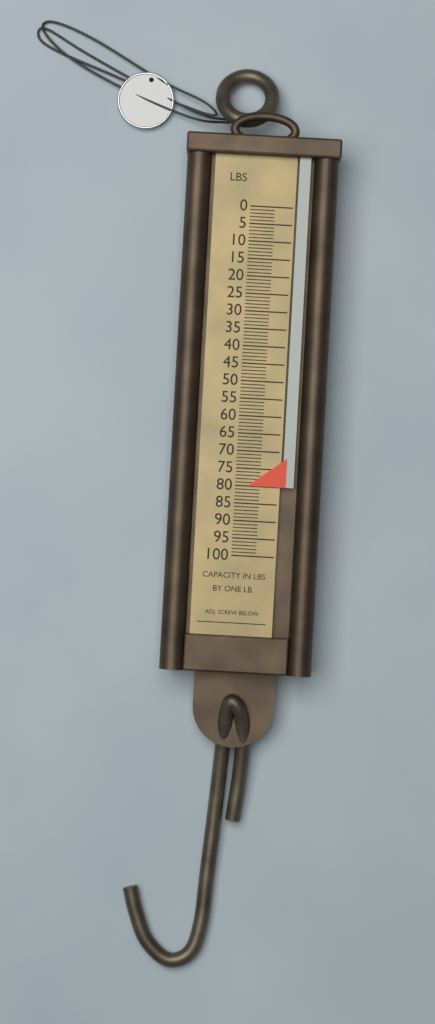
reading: 80 lb
